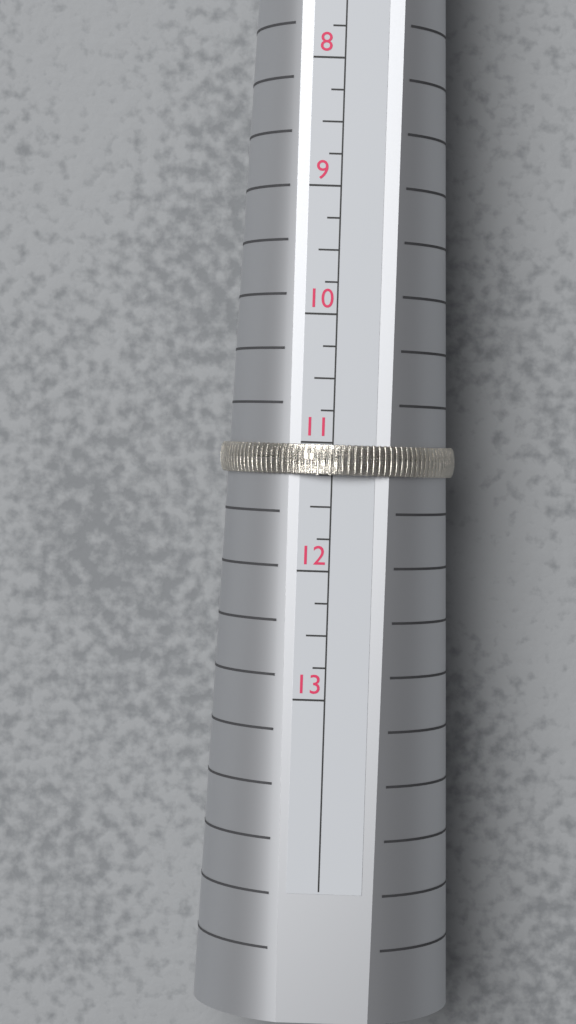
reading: 11.25 US
